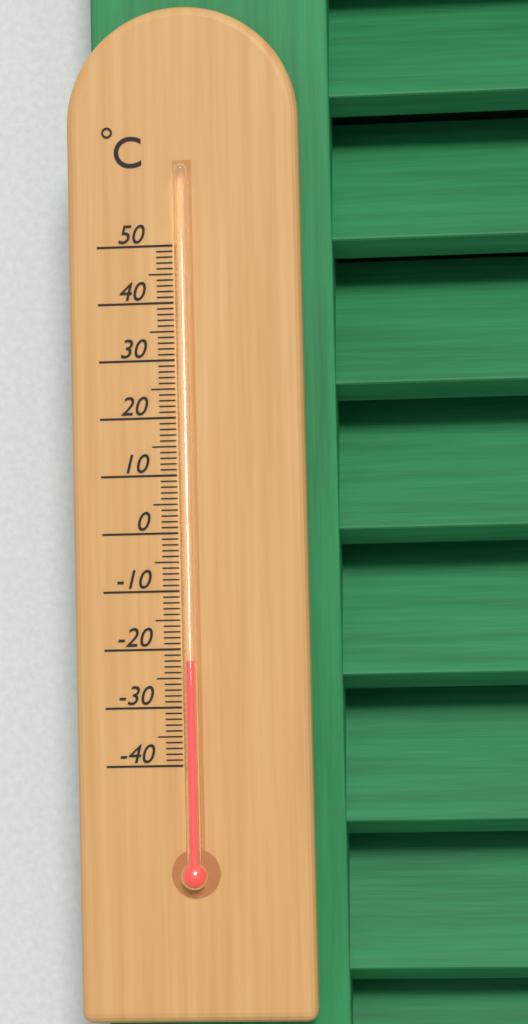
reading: -22 °C
